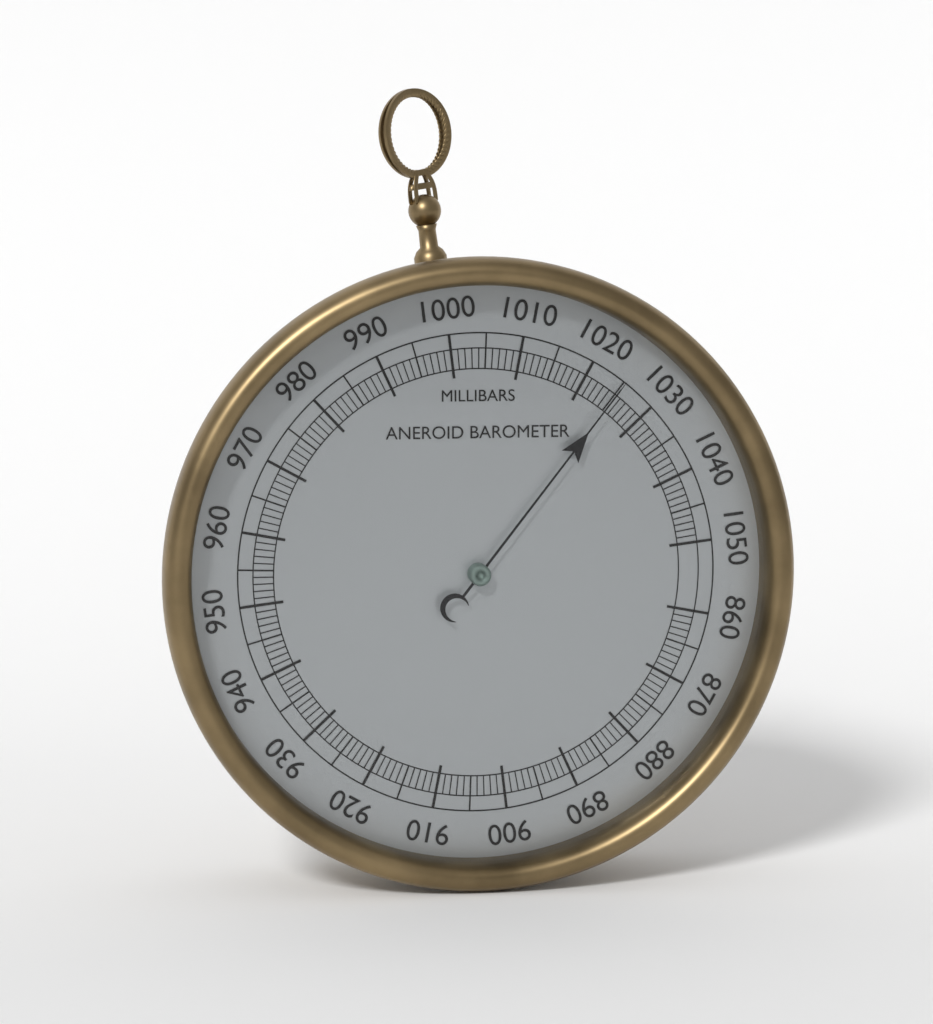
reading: 1025 mbar
